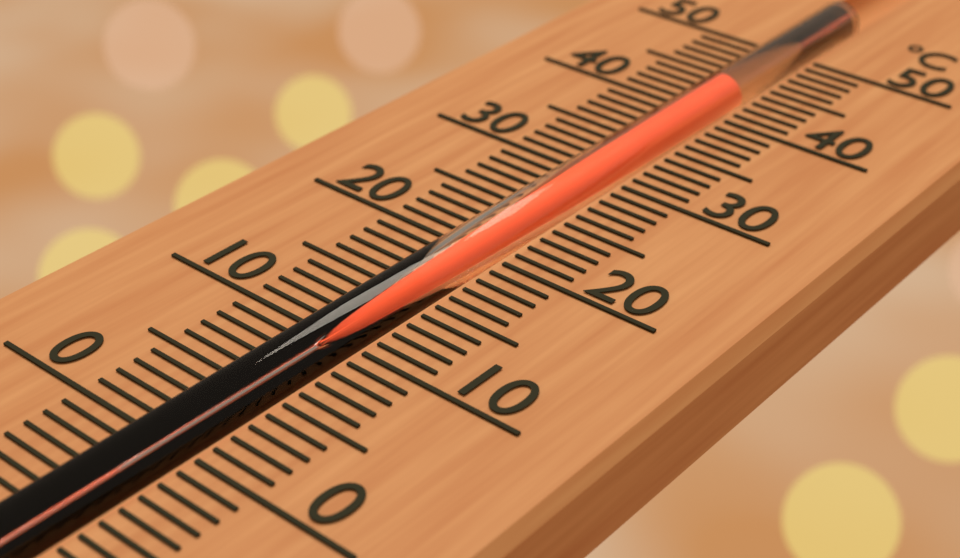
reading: 43 °C
